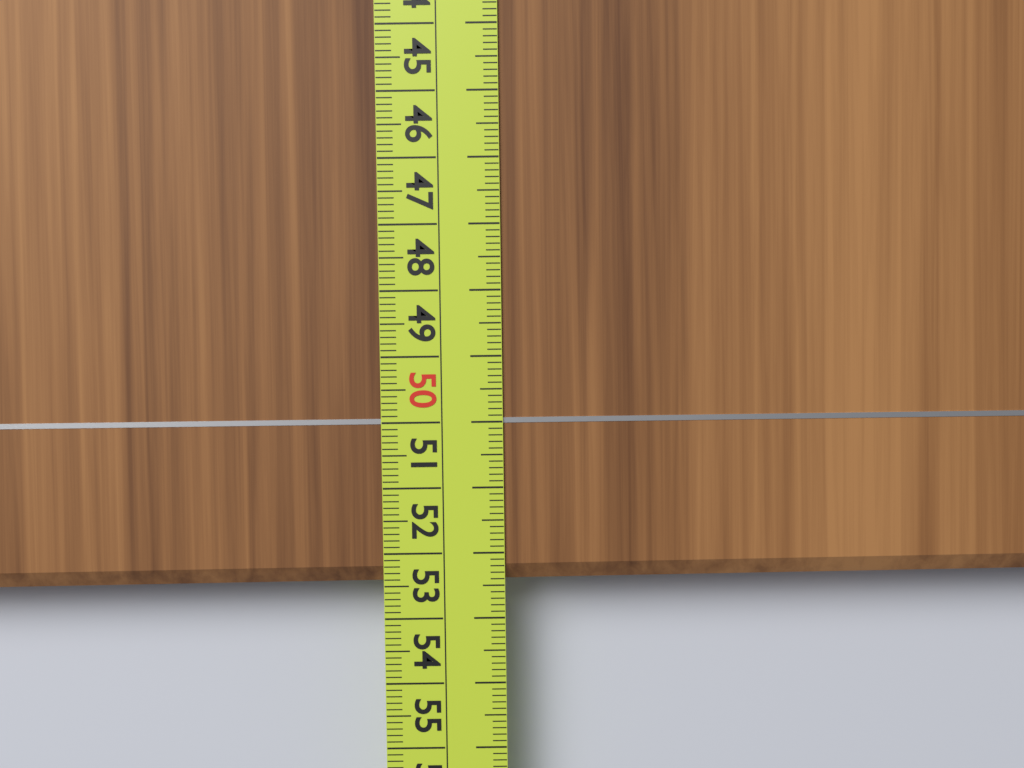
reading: 52.5 cm
